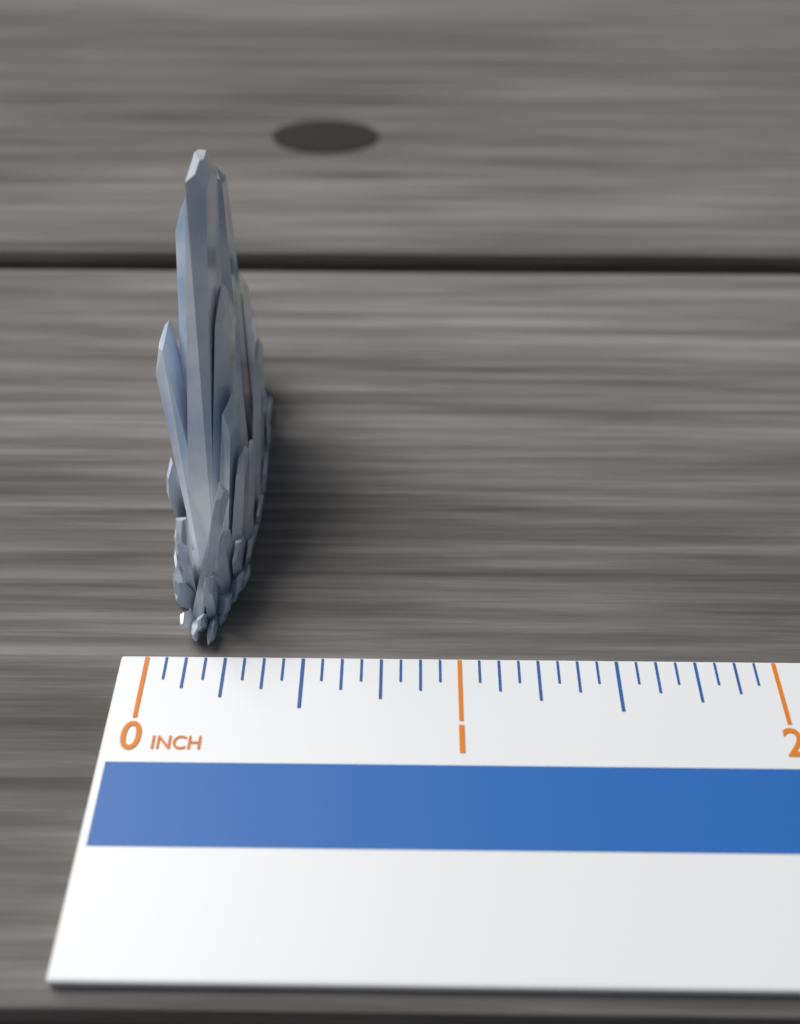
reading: 0.3125 in
